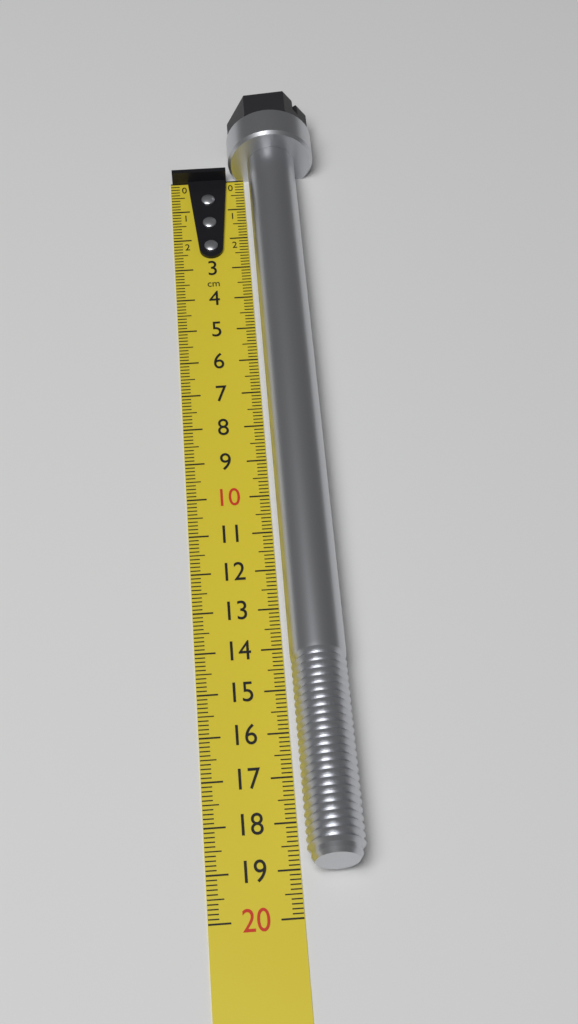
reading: 19.1 cm
